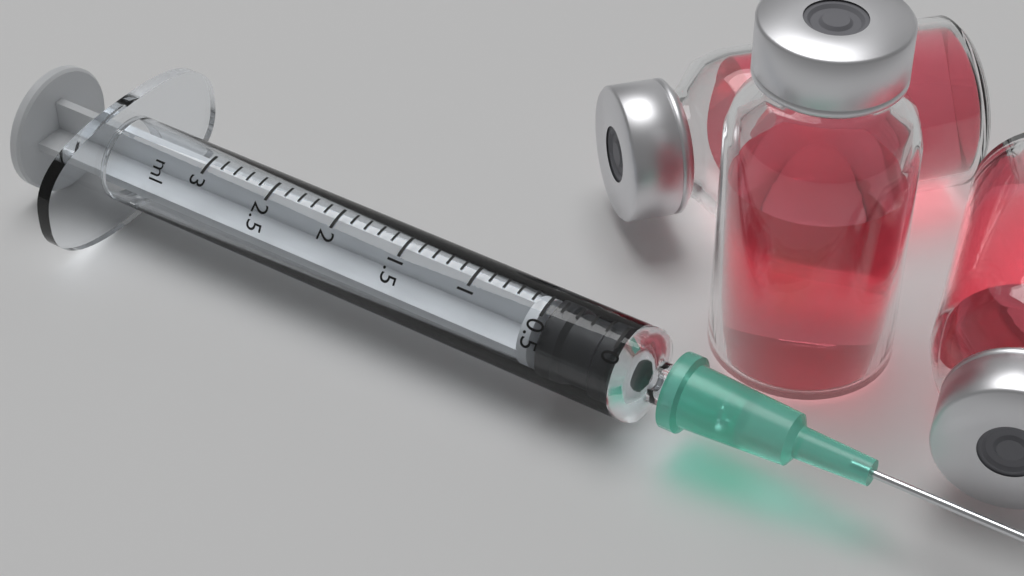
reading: 0.0 ml
